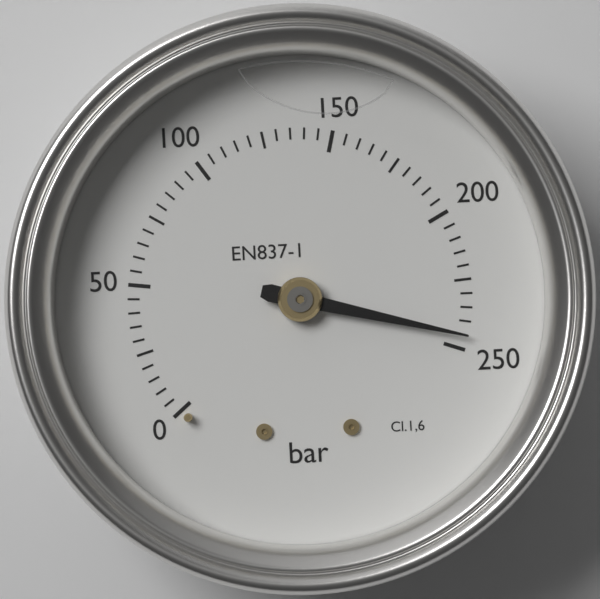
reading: 245 bar
